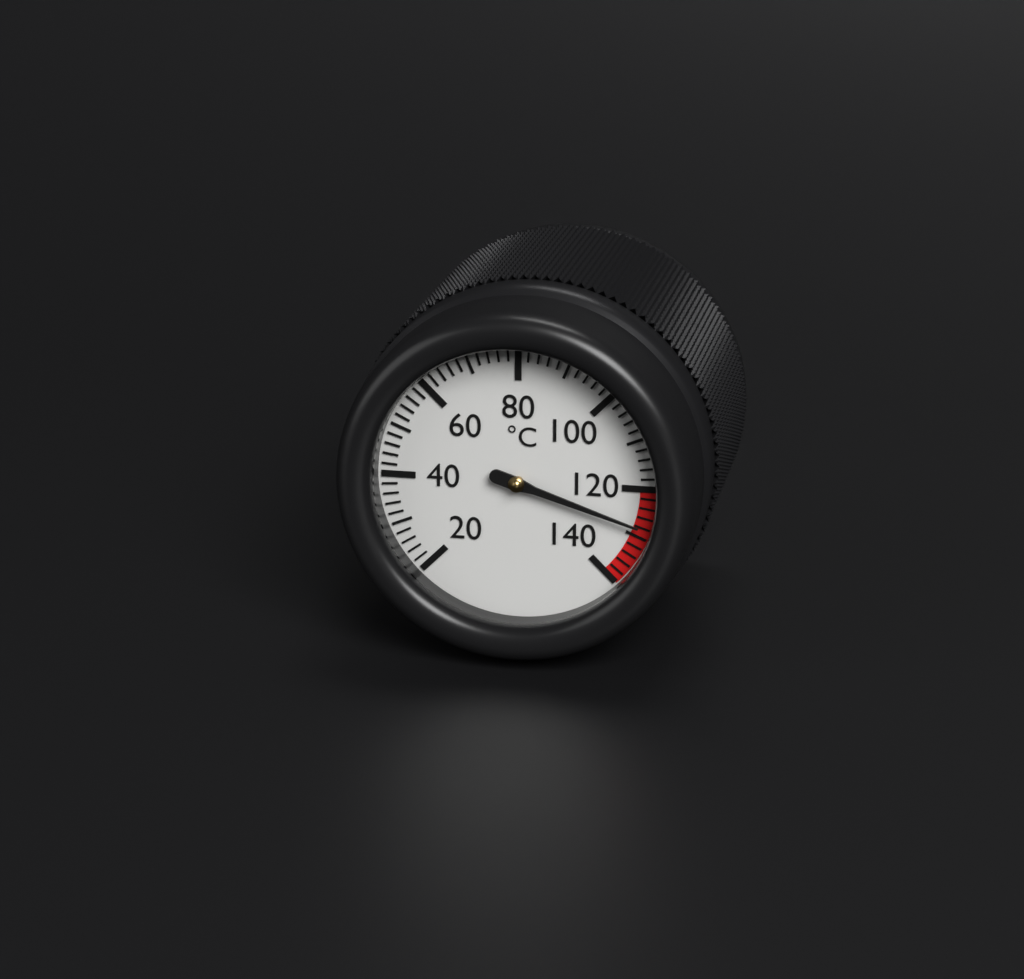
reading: 128 °C
